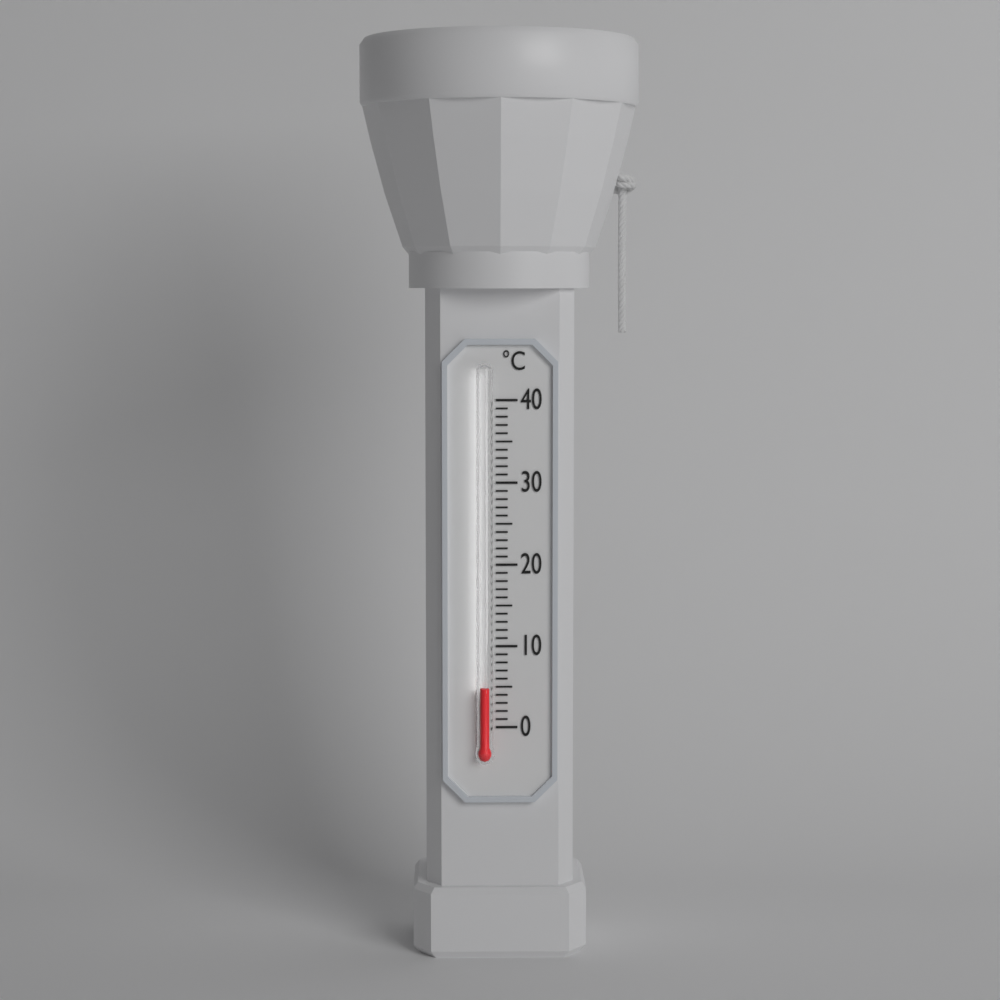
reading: 5 °C
